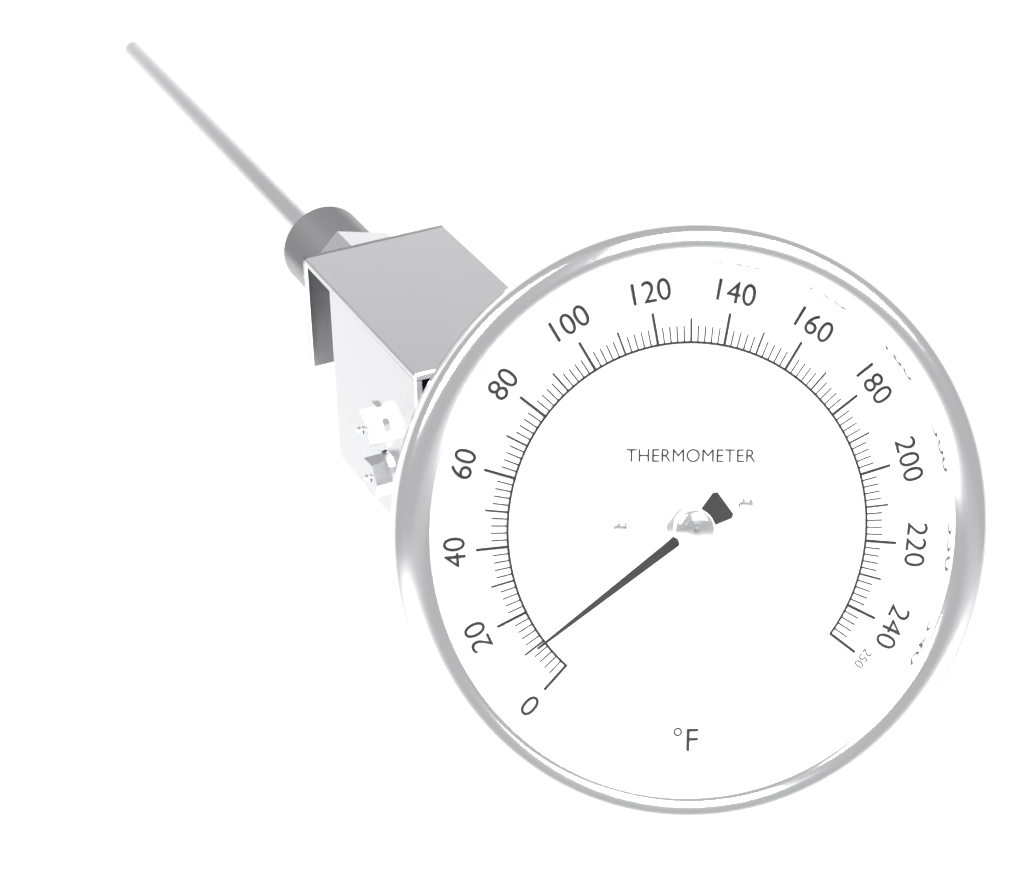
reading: 10 °F
